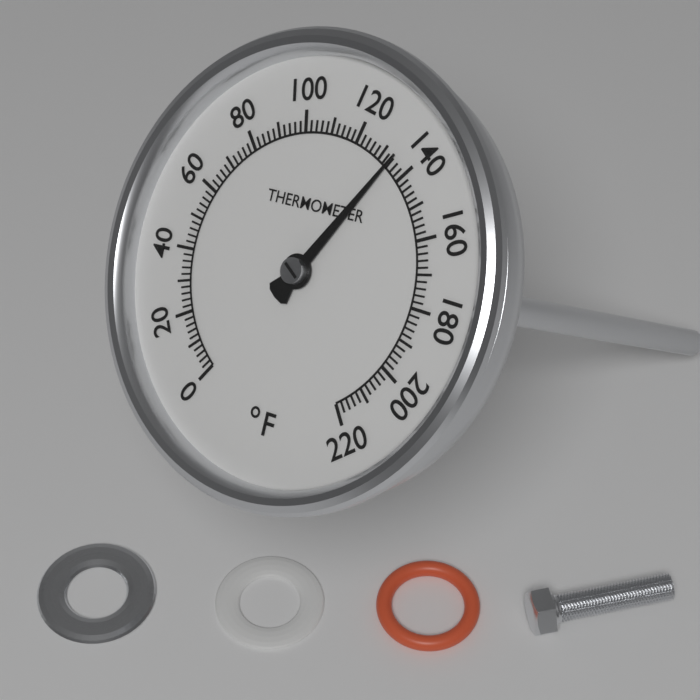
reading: 134 °F
